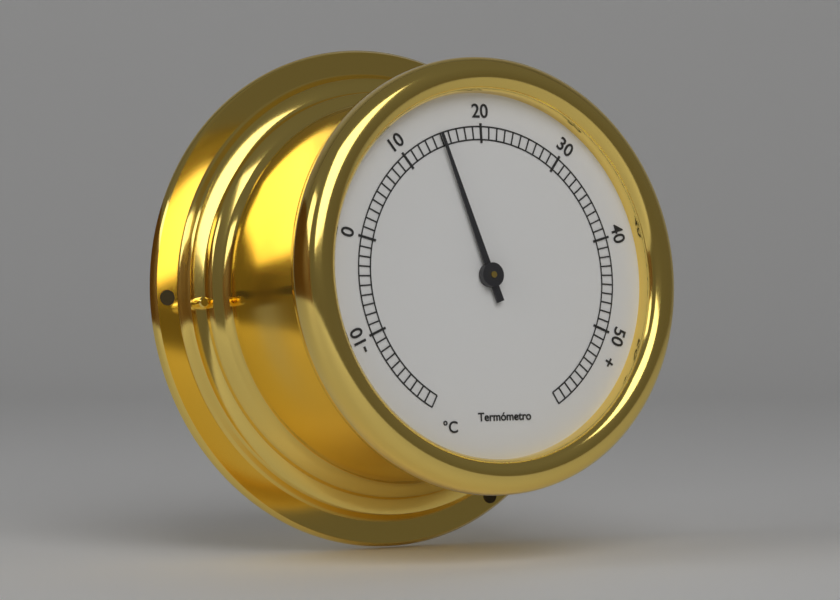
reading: 15 °C
